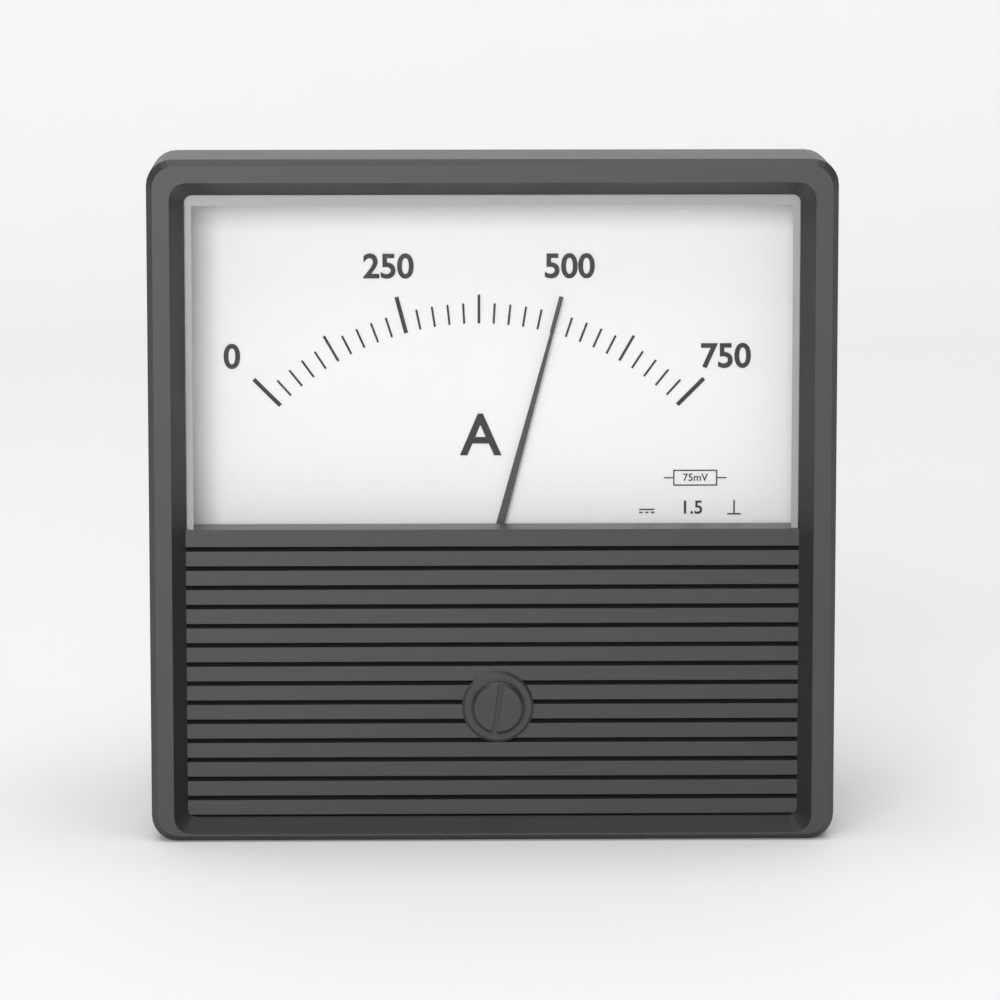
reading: 500 A
